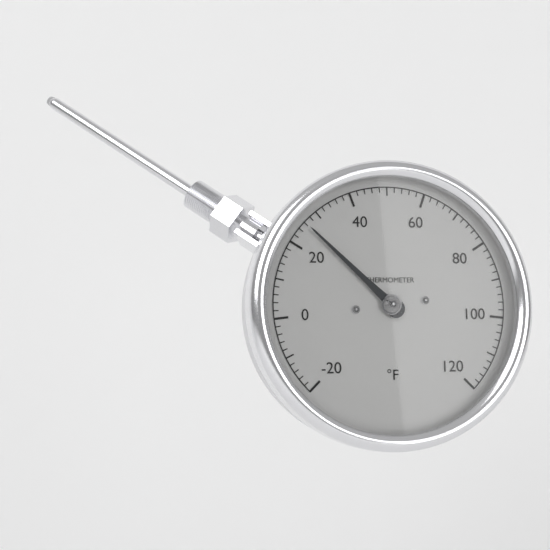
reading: 26 °F
